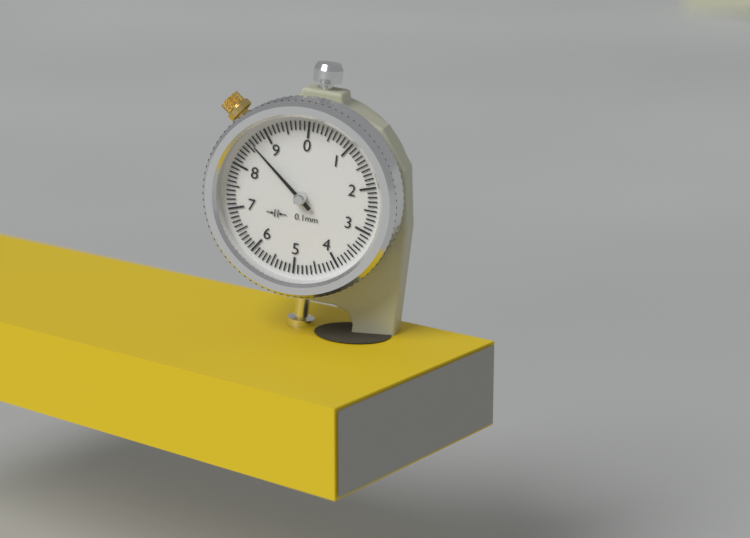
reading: 8.6 mm
